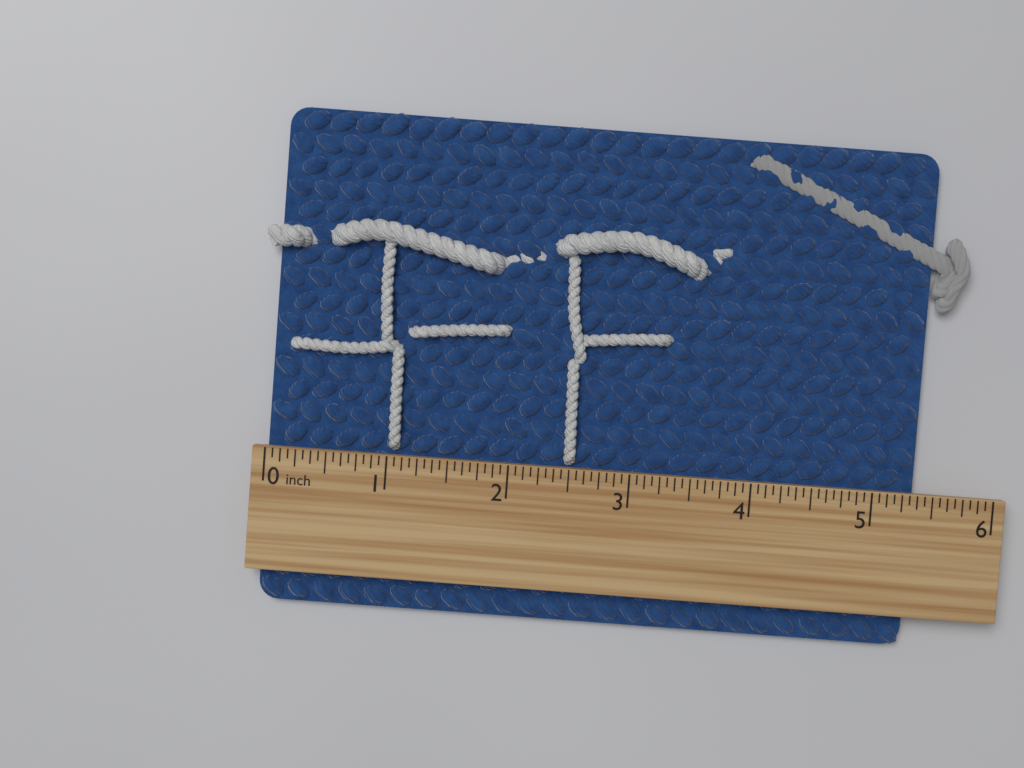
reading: 5.3750 inch
